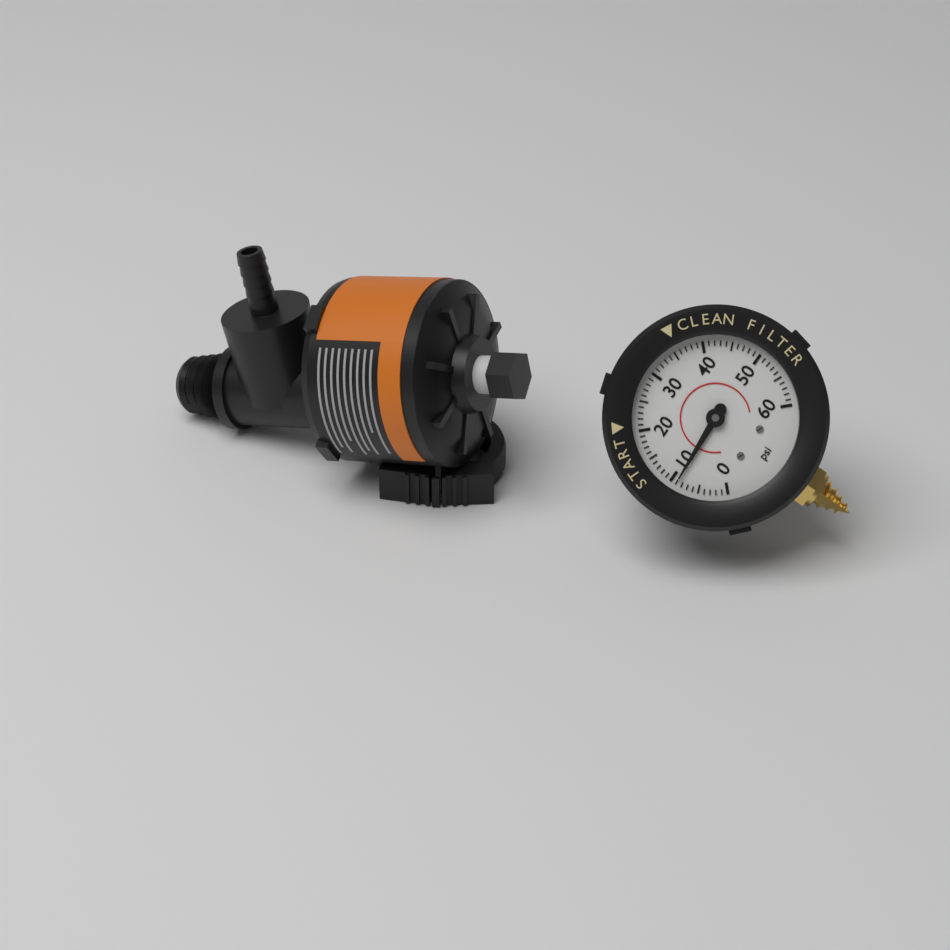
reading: 9 psi
